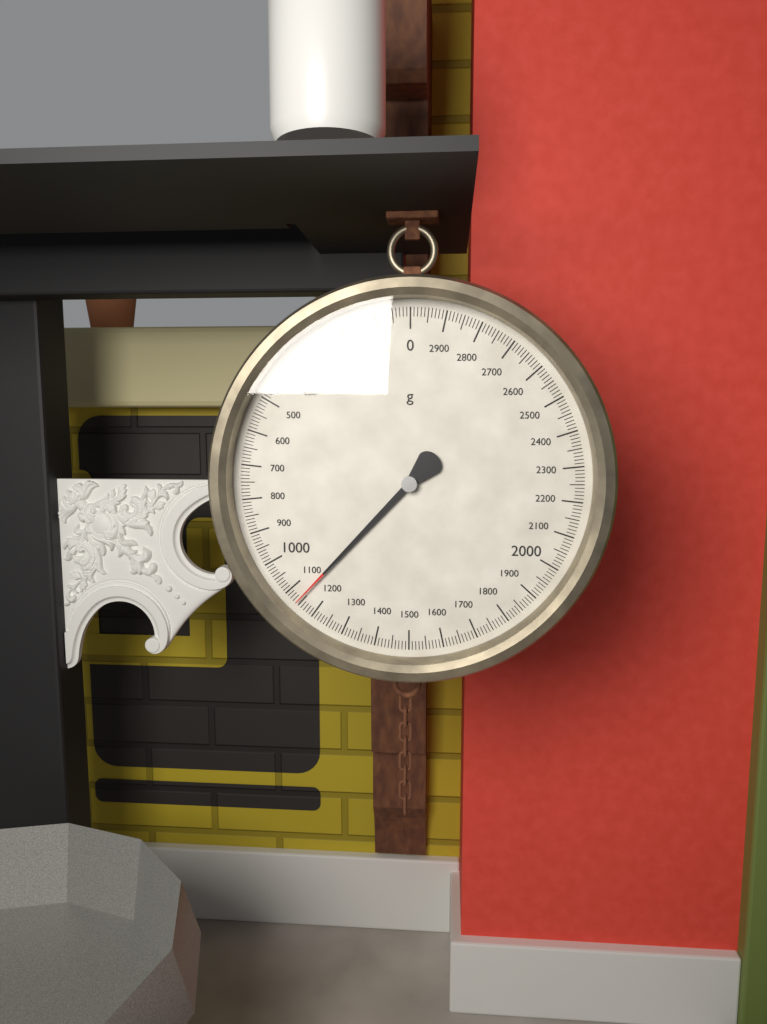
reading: 1140 g
